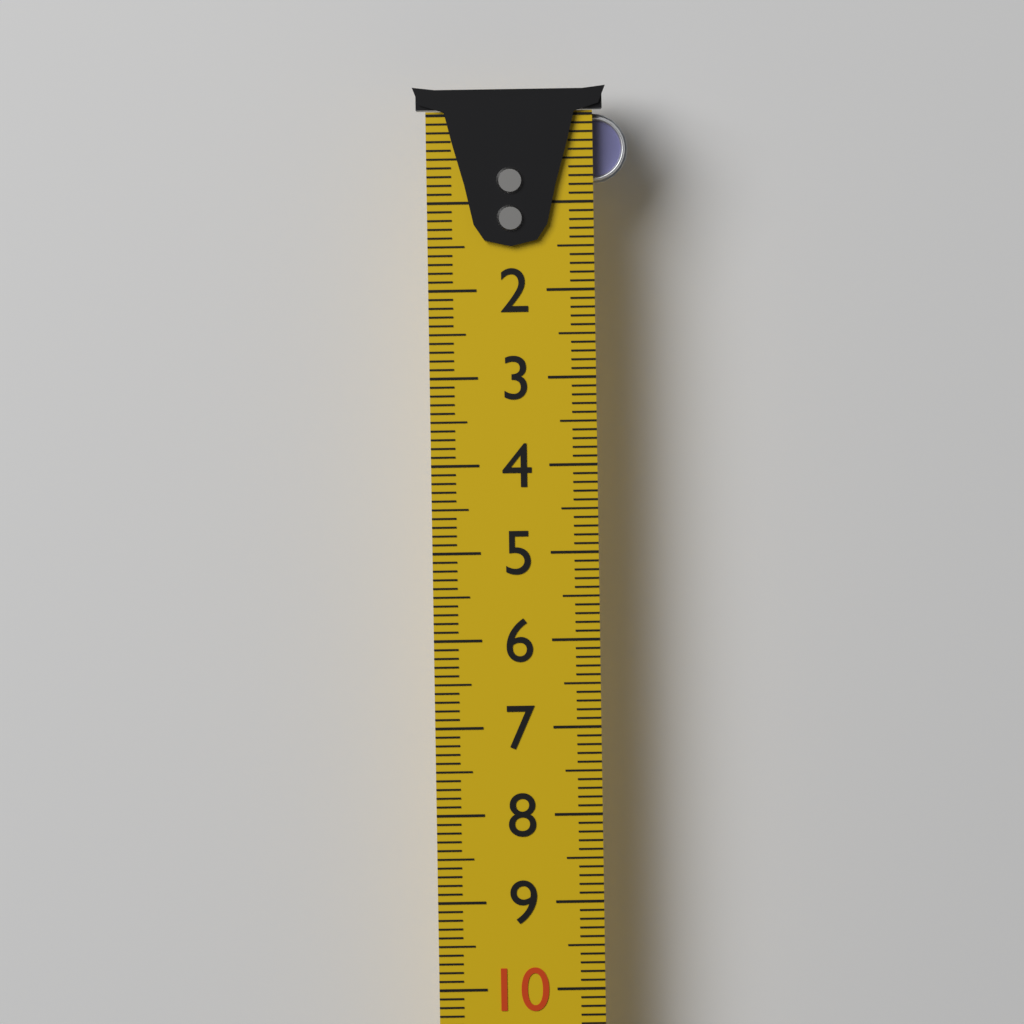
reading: 0.8 cm
